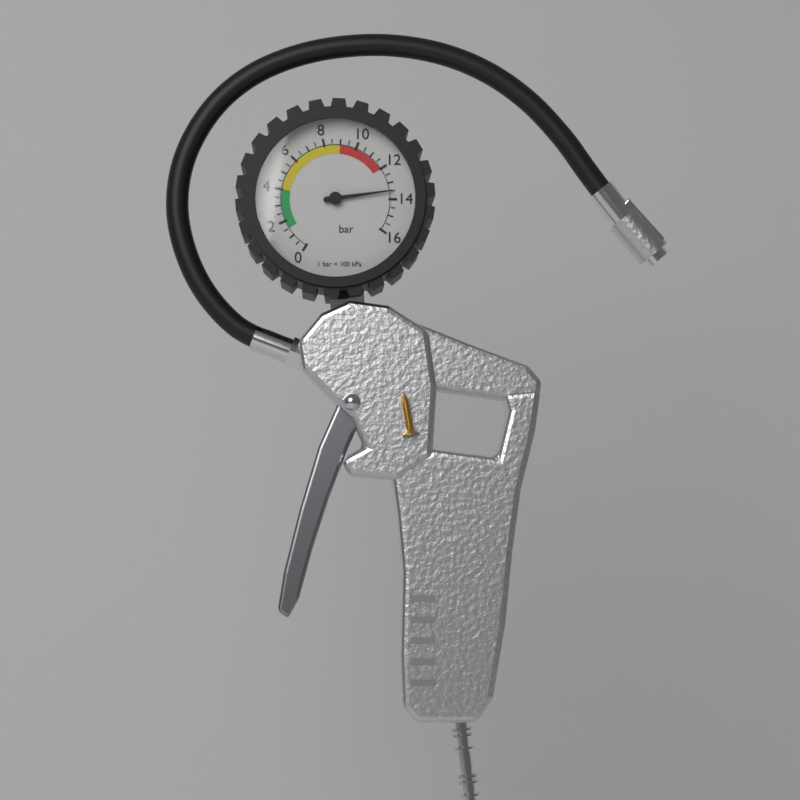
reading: 13.5 bar
